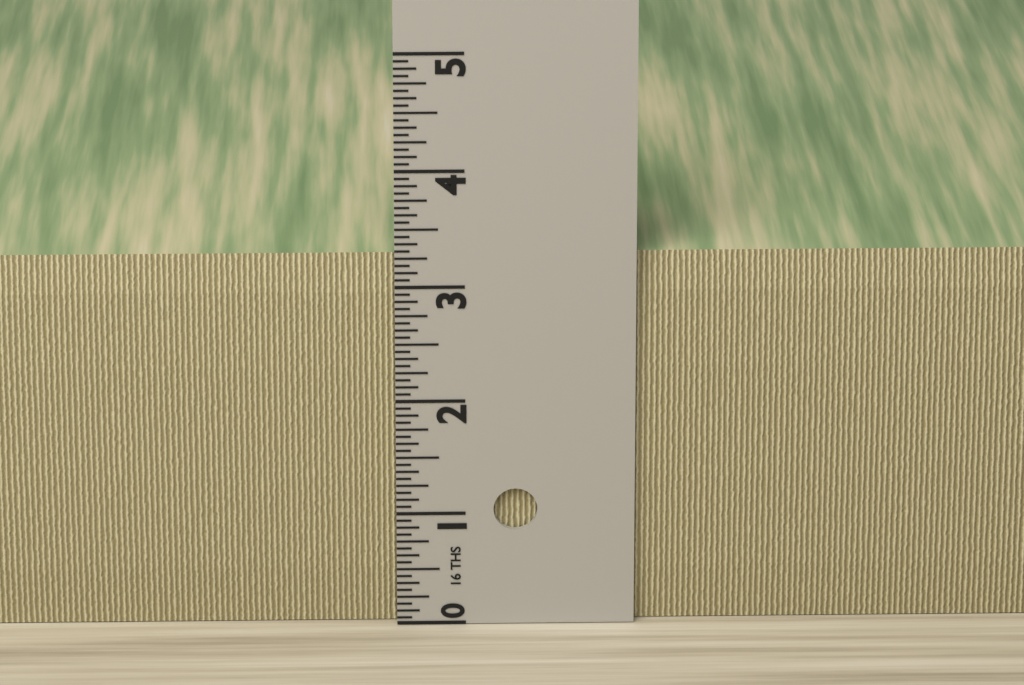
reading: 3.2500 in
